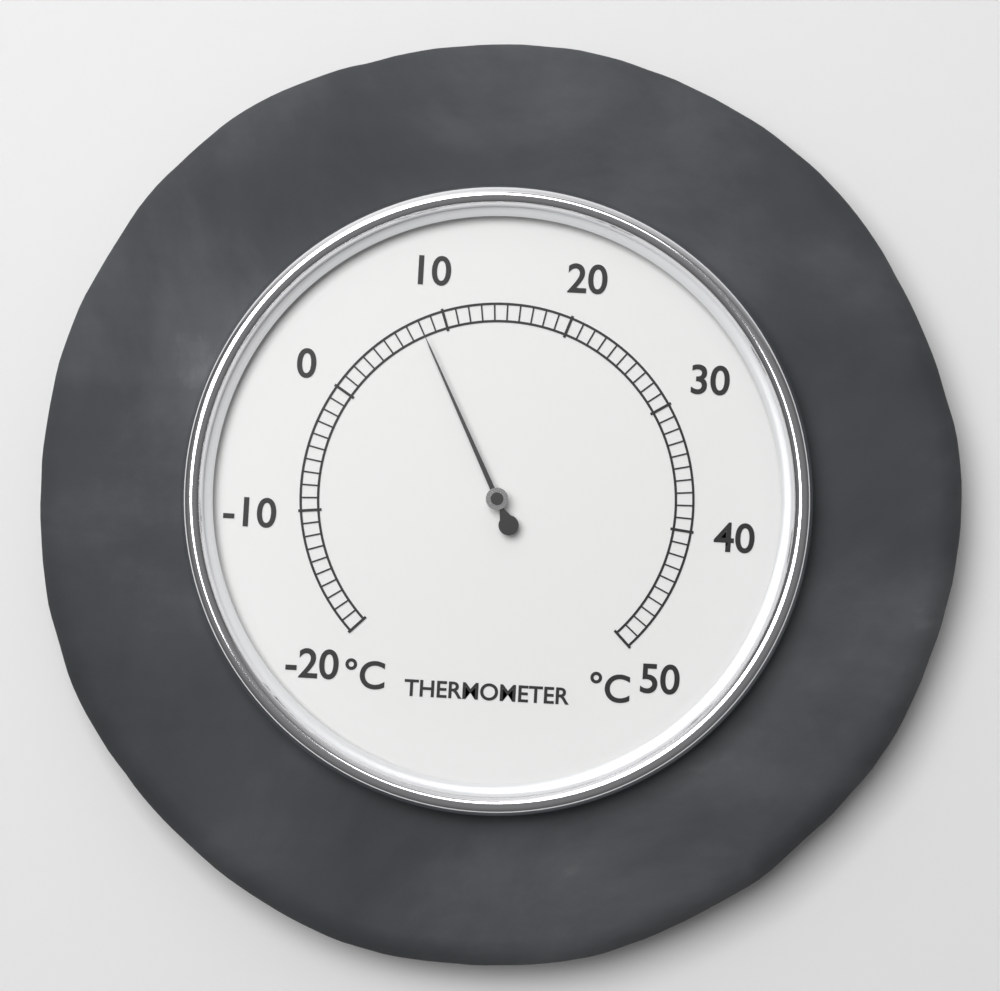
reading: 8 °C
